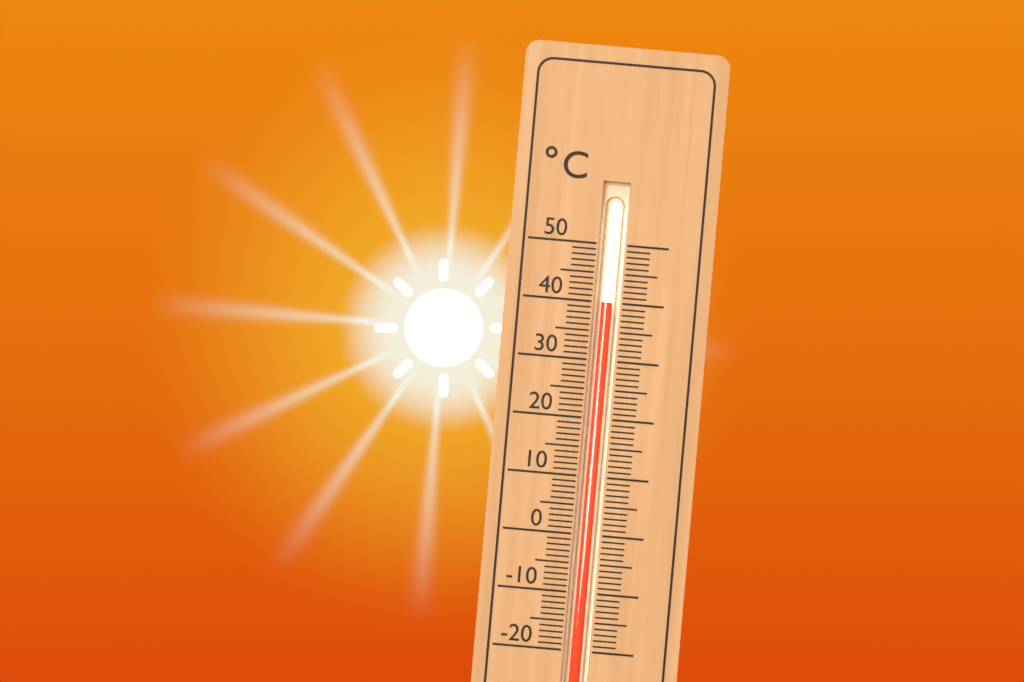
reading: 40 °C
